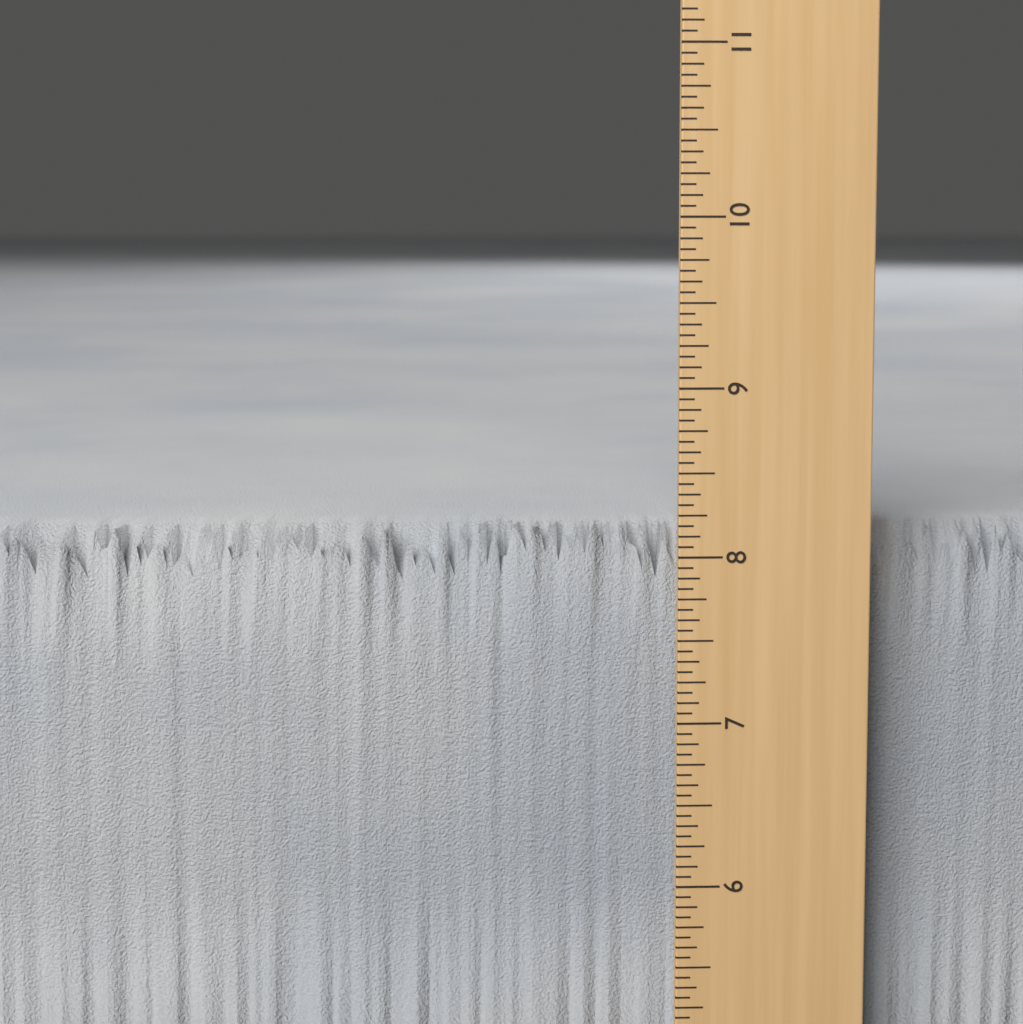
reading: 8.1250 in
